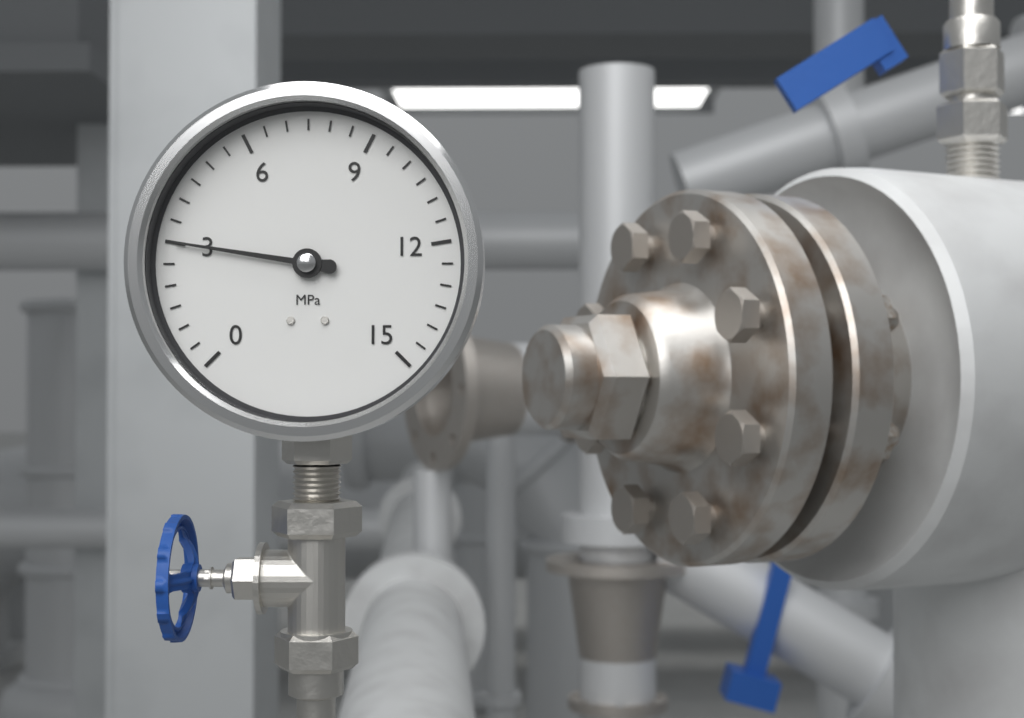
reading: 3.0 MPa
